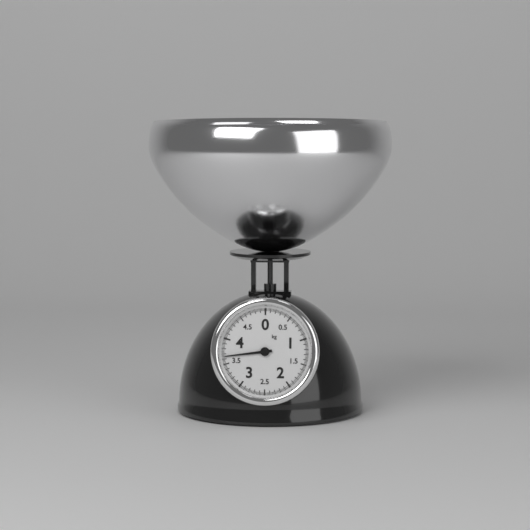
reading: 3.650 kg
